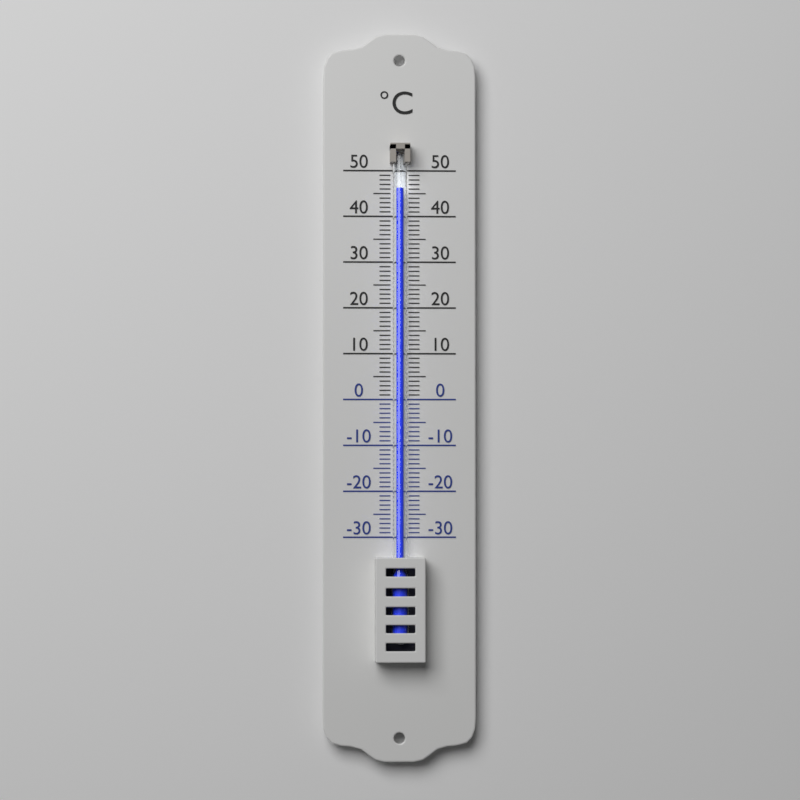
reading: 46 °C
